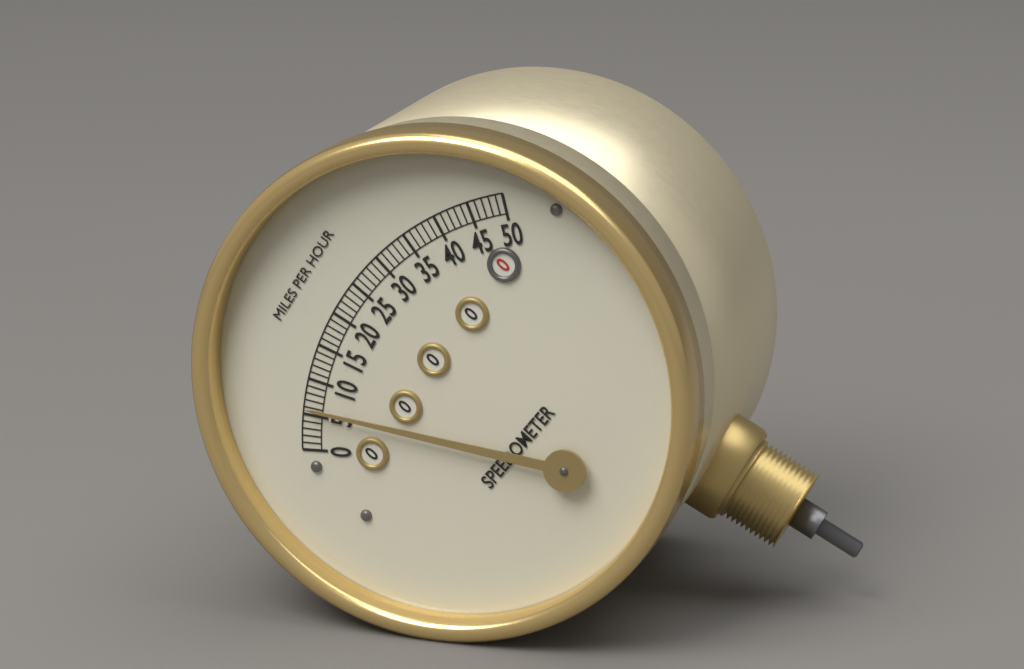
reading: 6 mph
